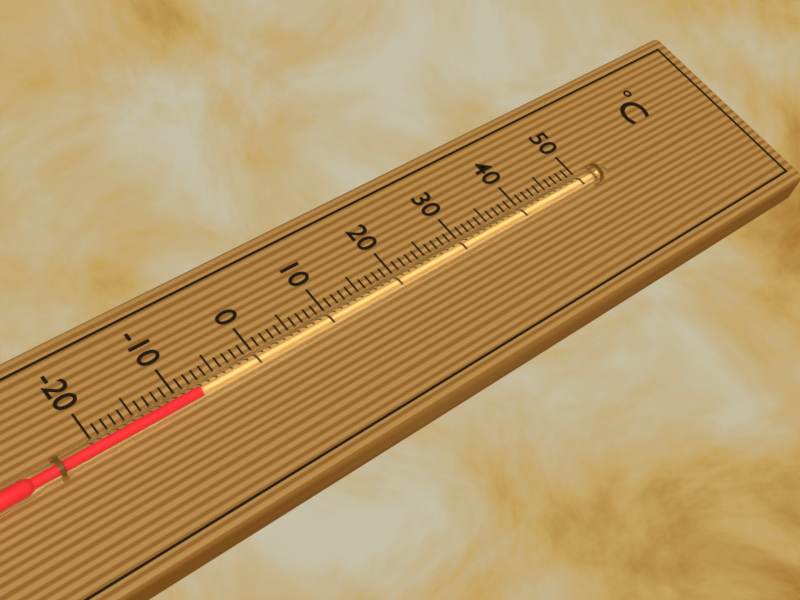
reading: -8 °C
